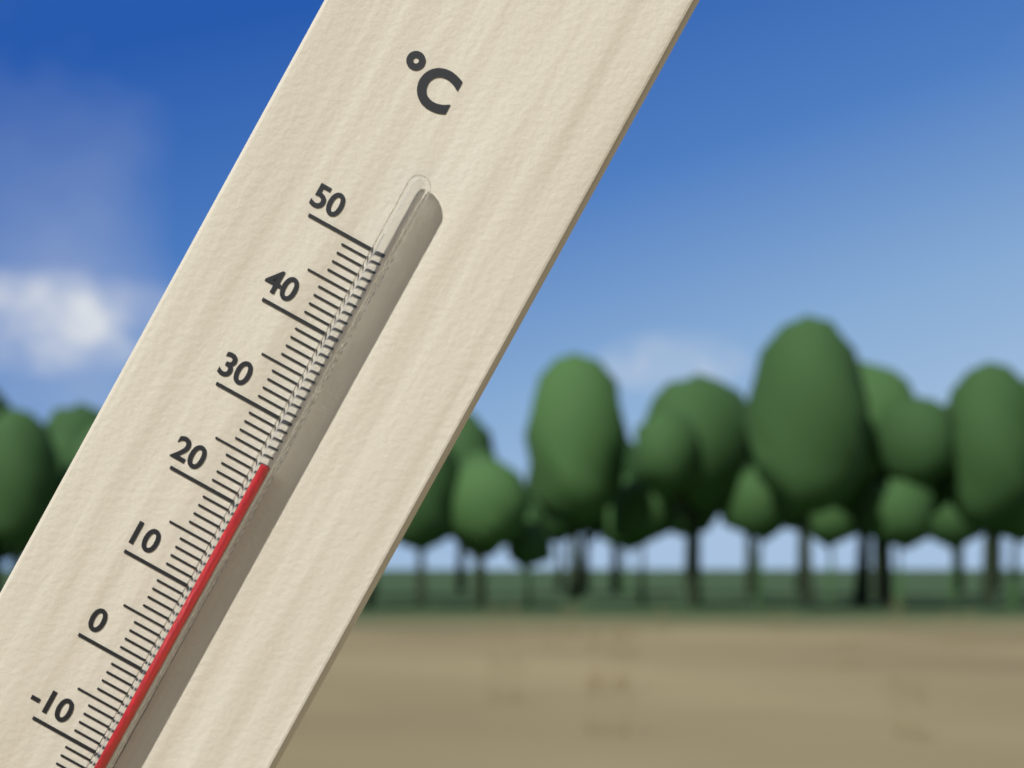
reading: 25 °C
